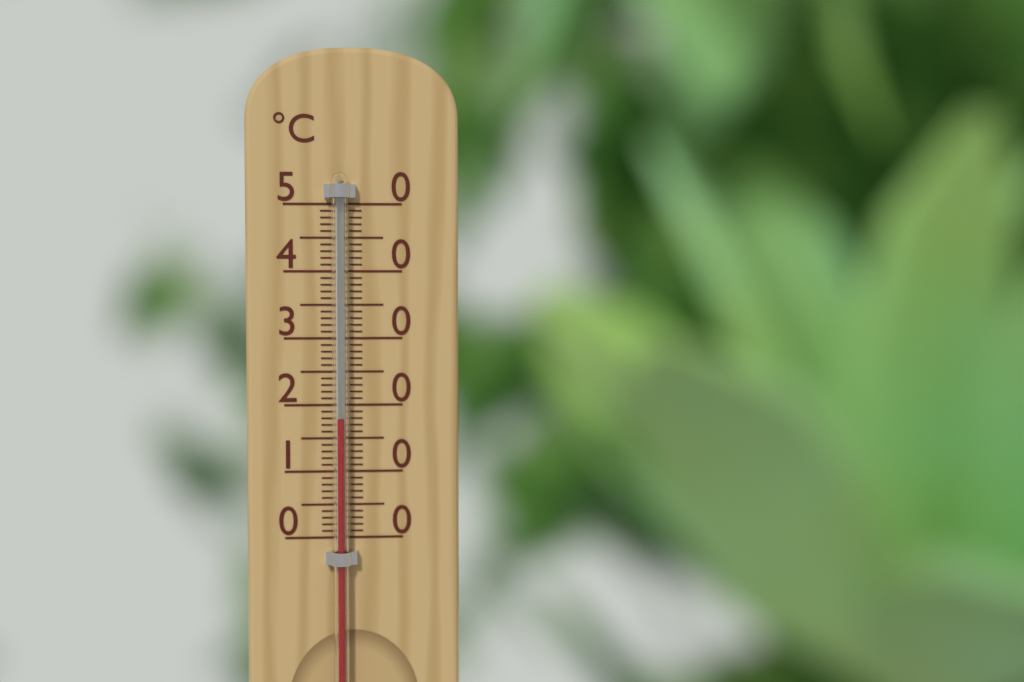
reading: 18 °C
